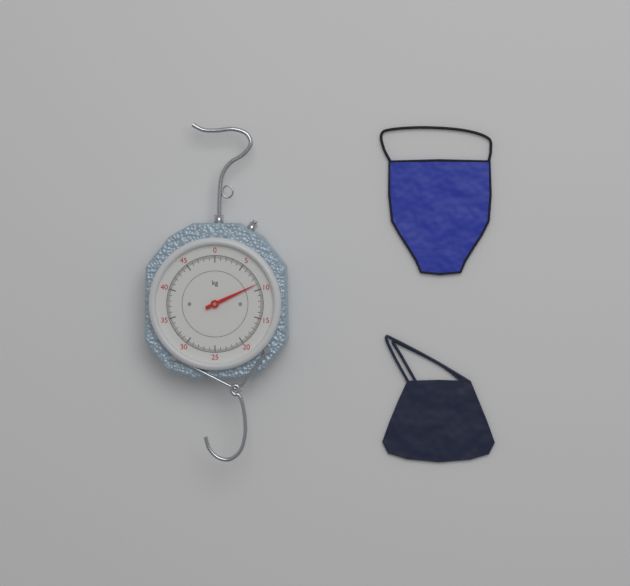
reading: 9.0 kg
